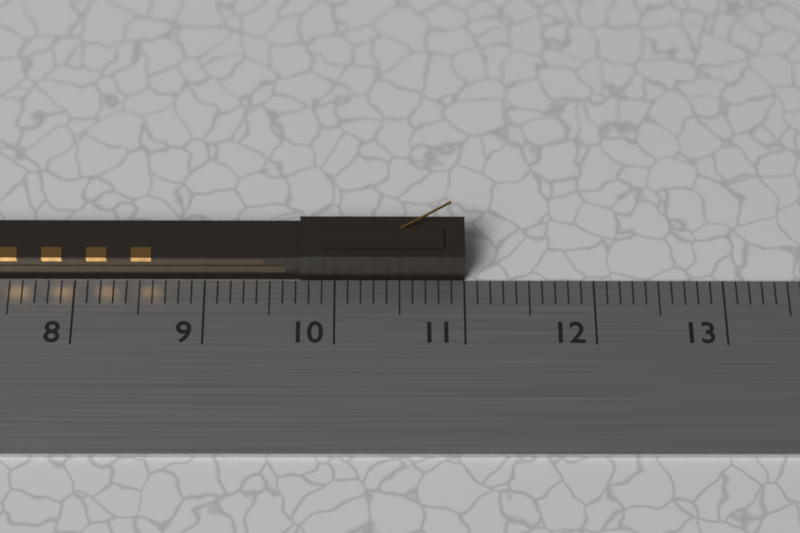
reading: 11.0 cm
